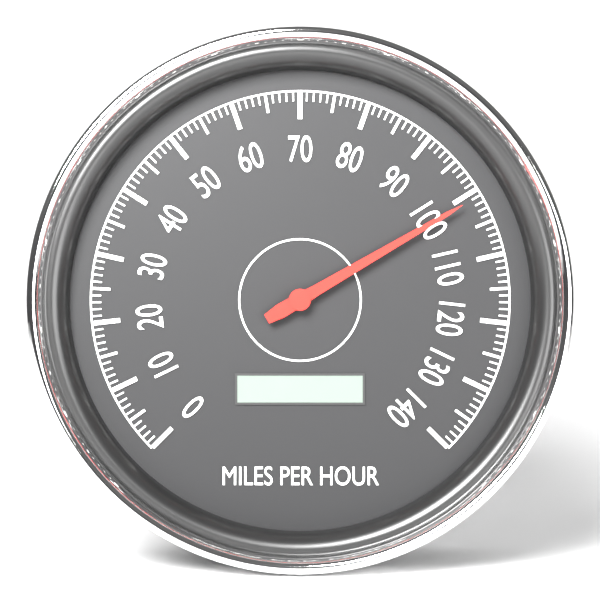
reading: 101 mph
